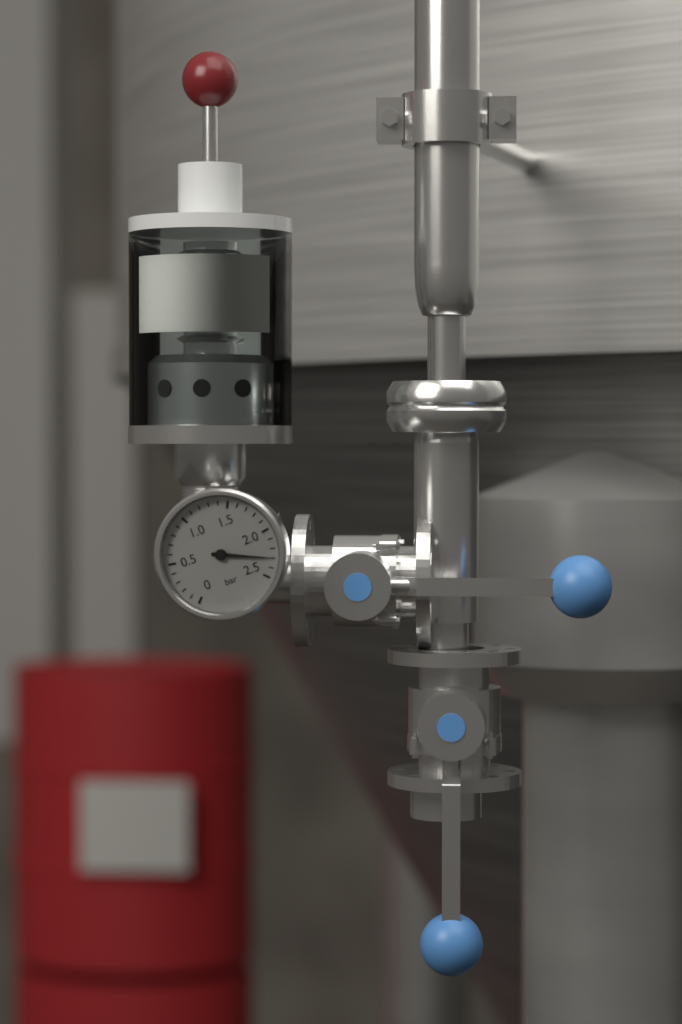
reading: 2.3 bar
